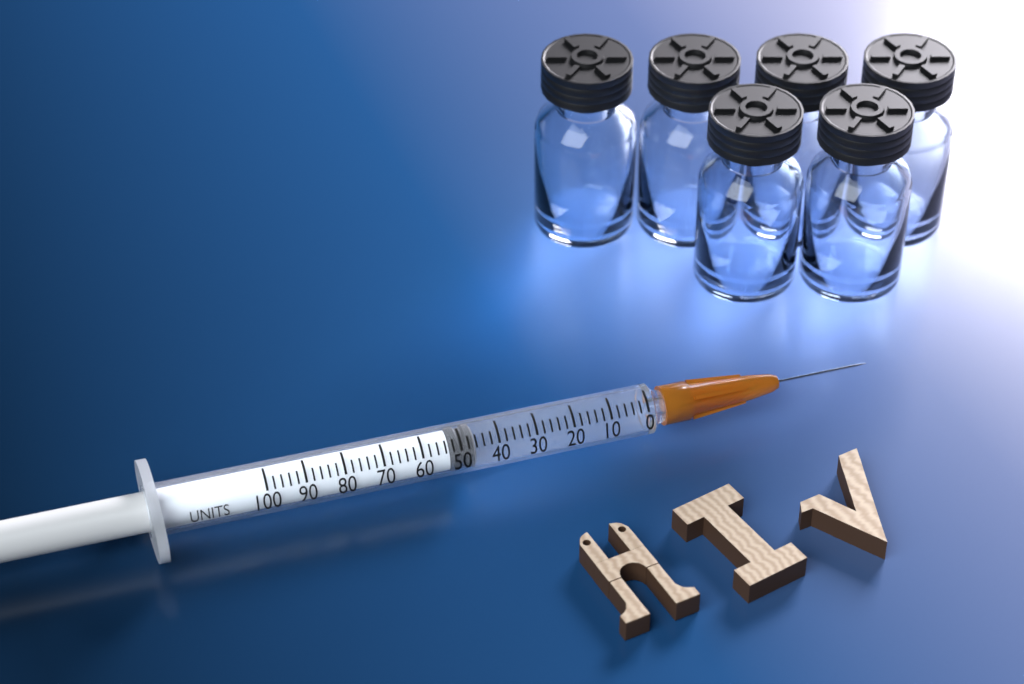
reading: 46 units
